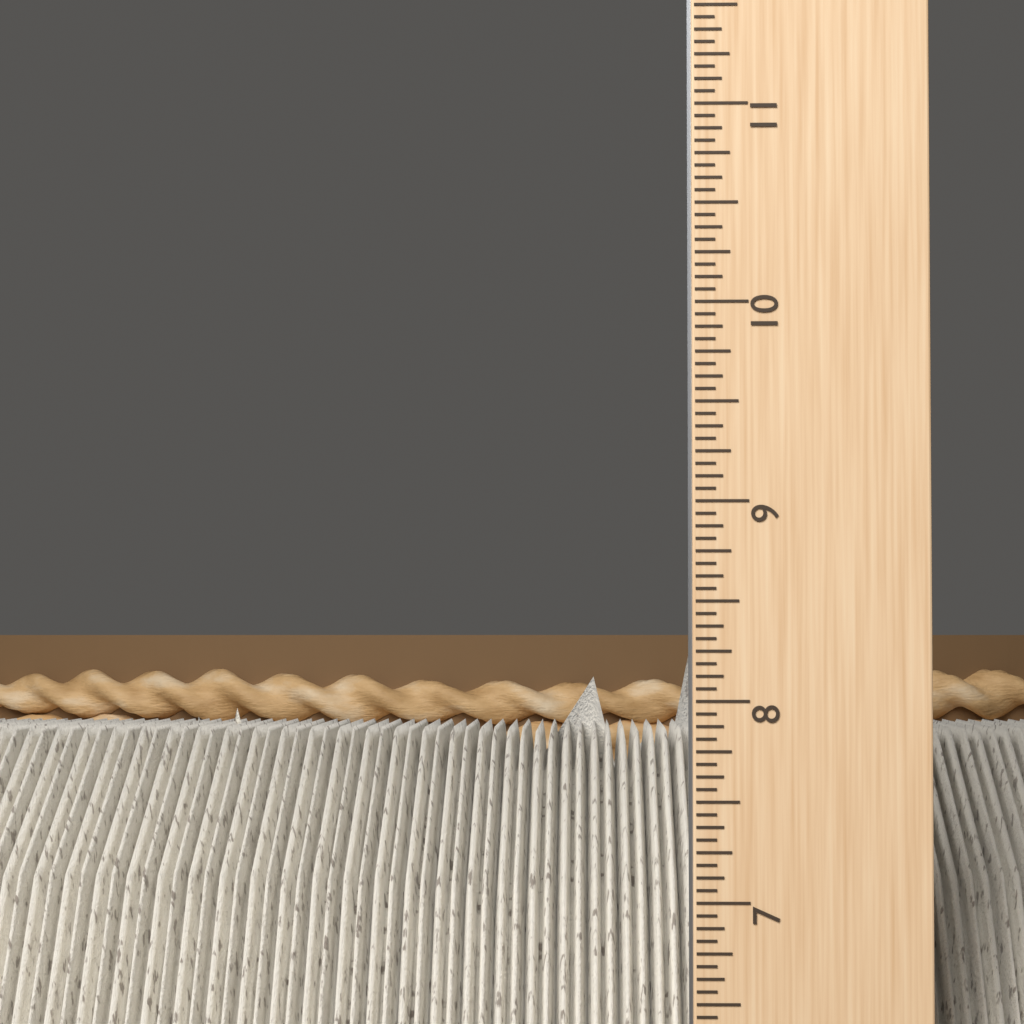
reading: 8.3750 inch
